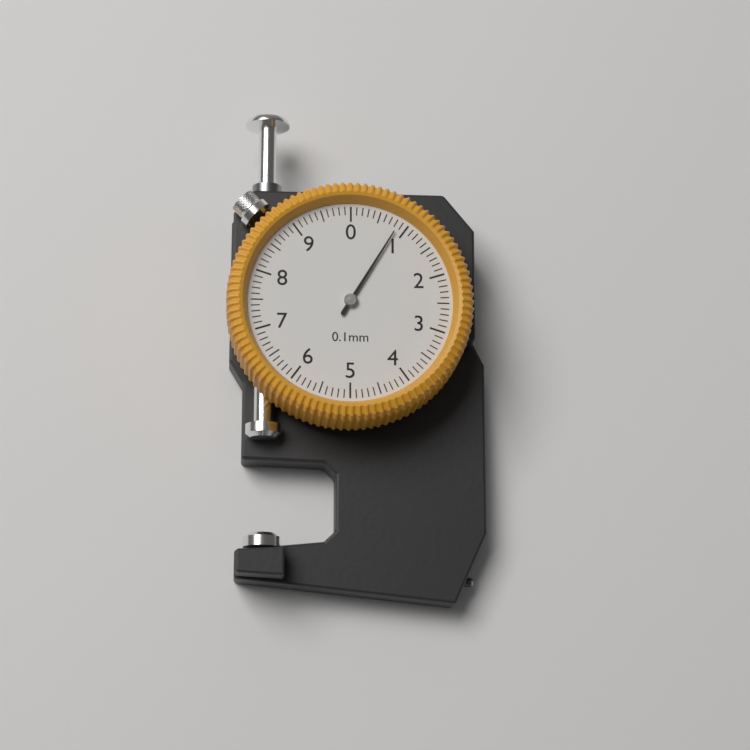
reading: 0.85 mm
